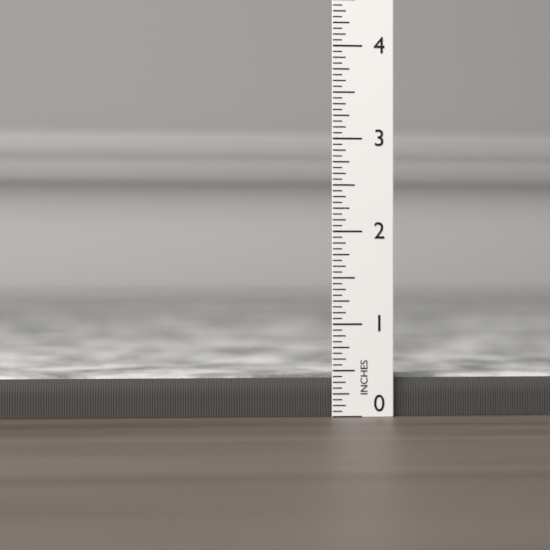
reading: 0.4375 in
